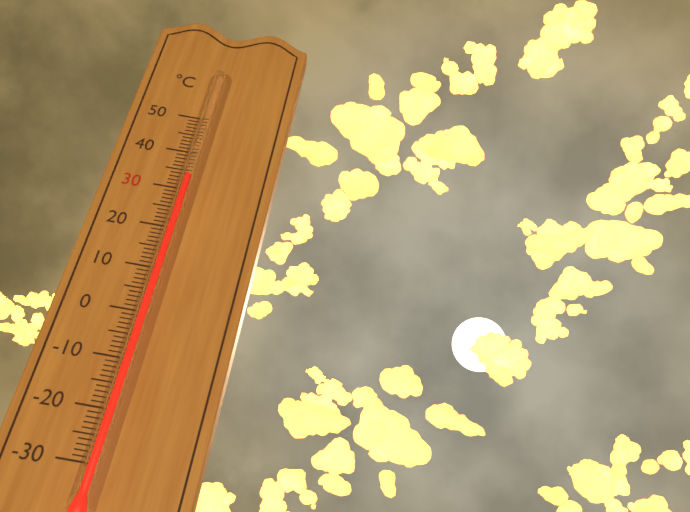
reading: 33 °C
